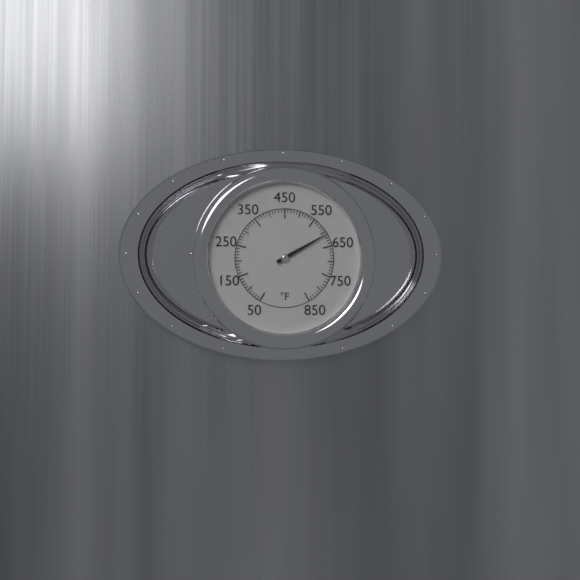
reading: 610 °F
